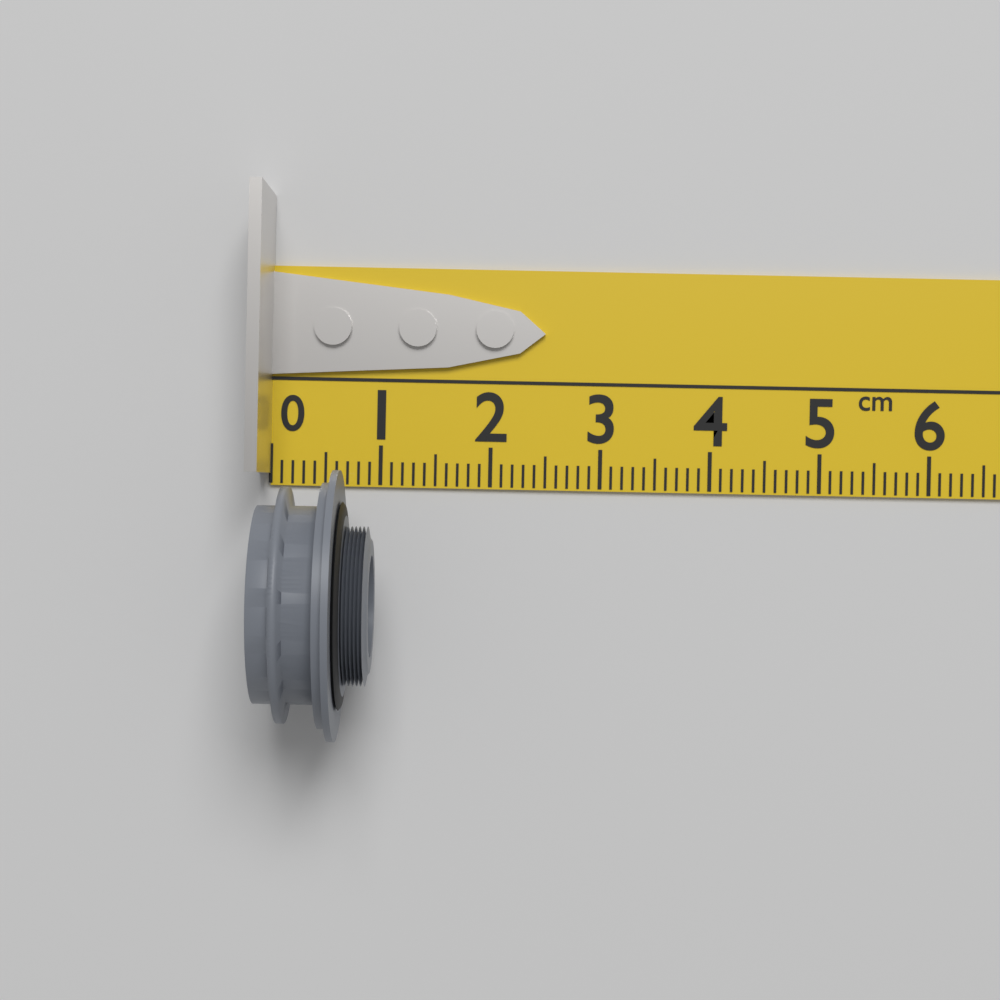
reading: 1.0 cm
